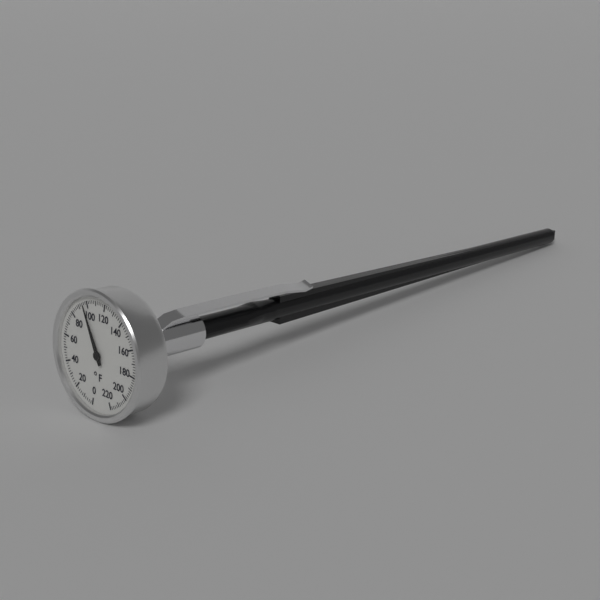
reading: 96 °F
